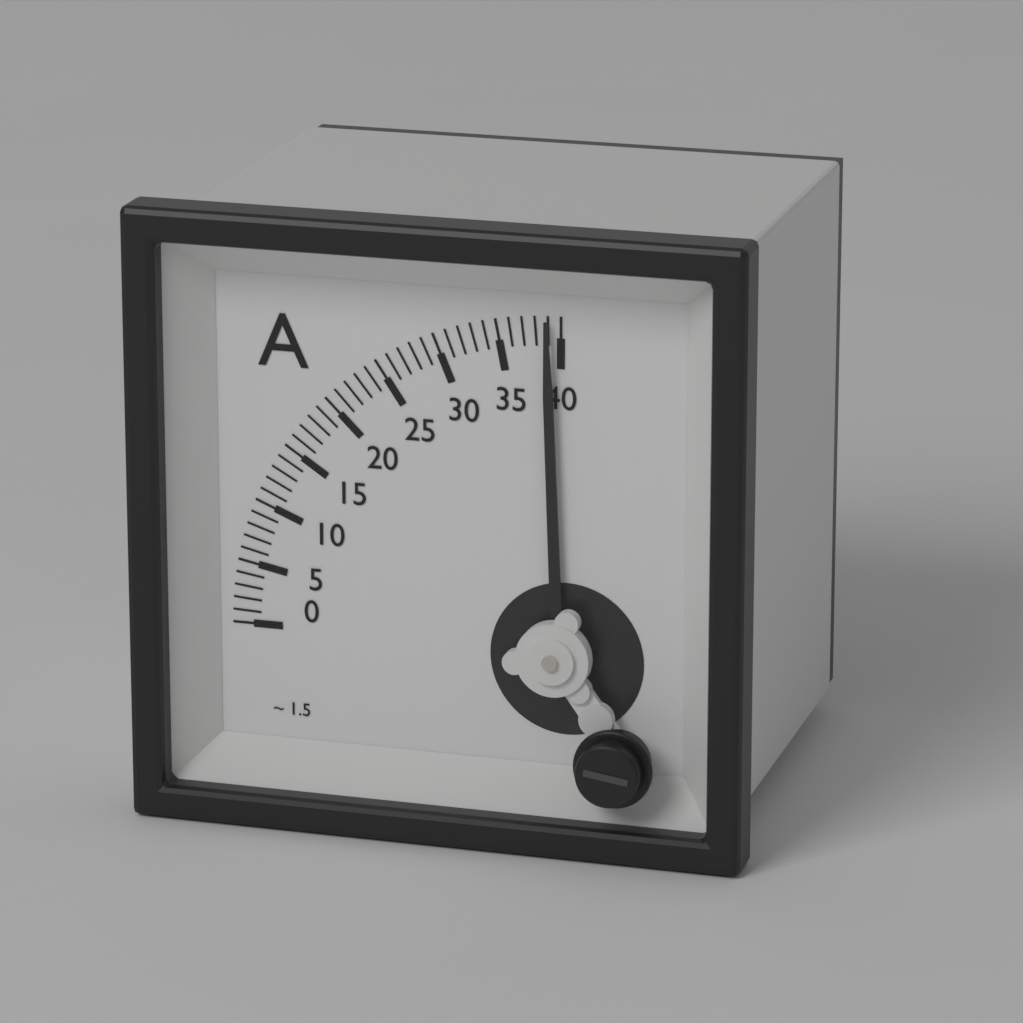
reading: 39 A
